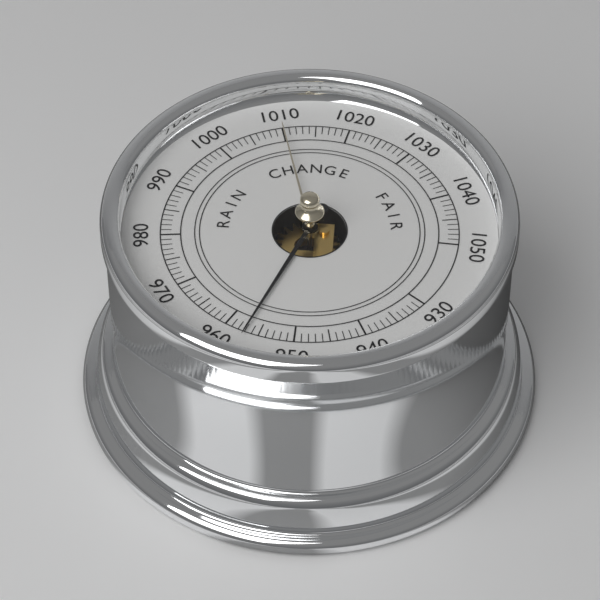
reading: 957 (no unit)
